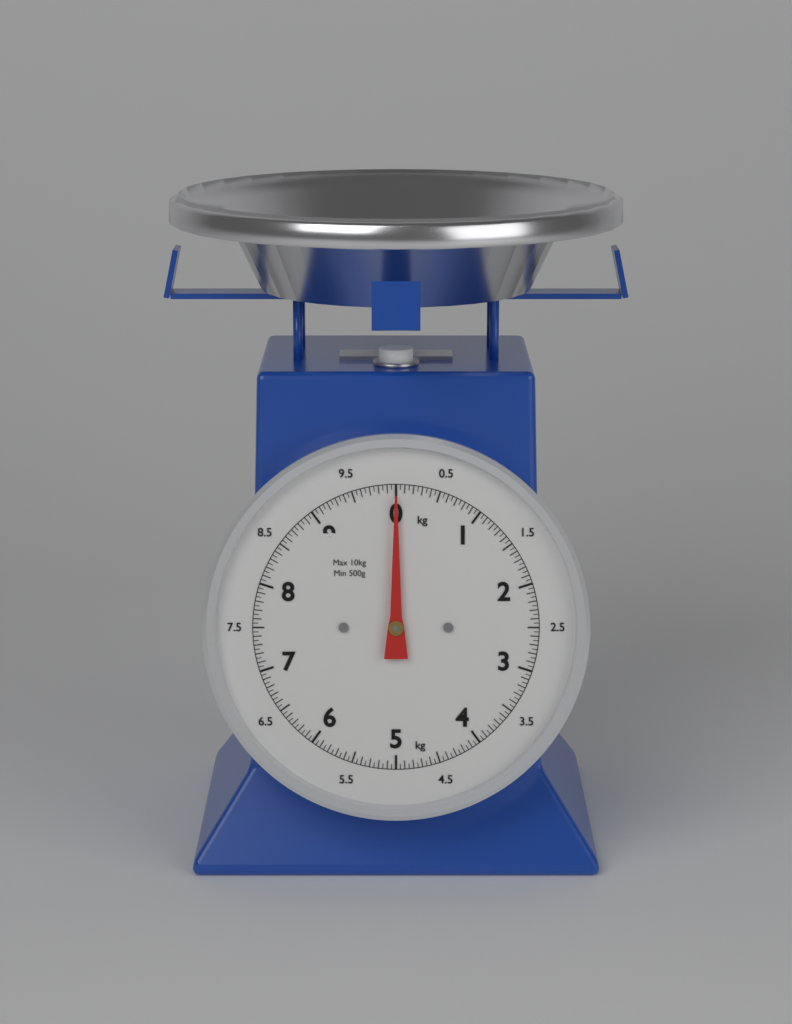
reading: 0.00 kg
